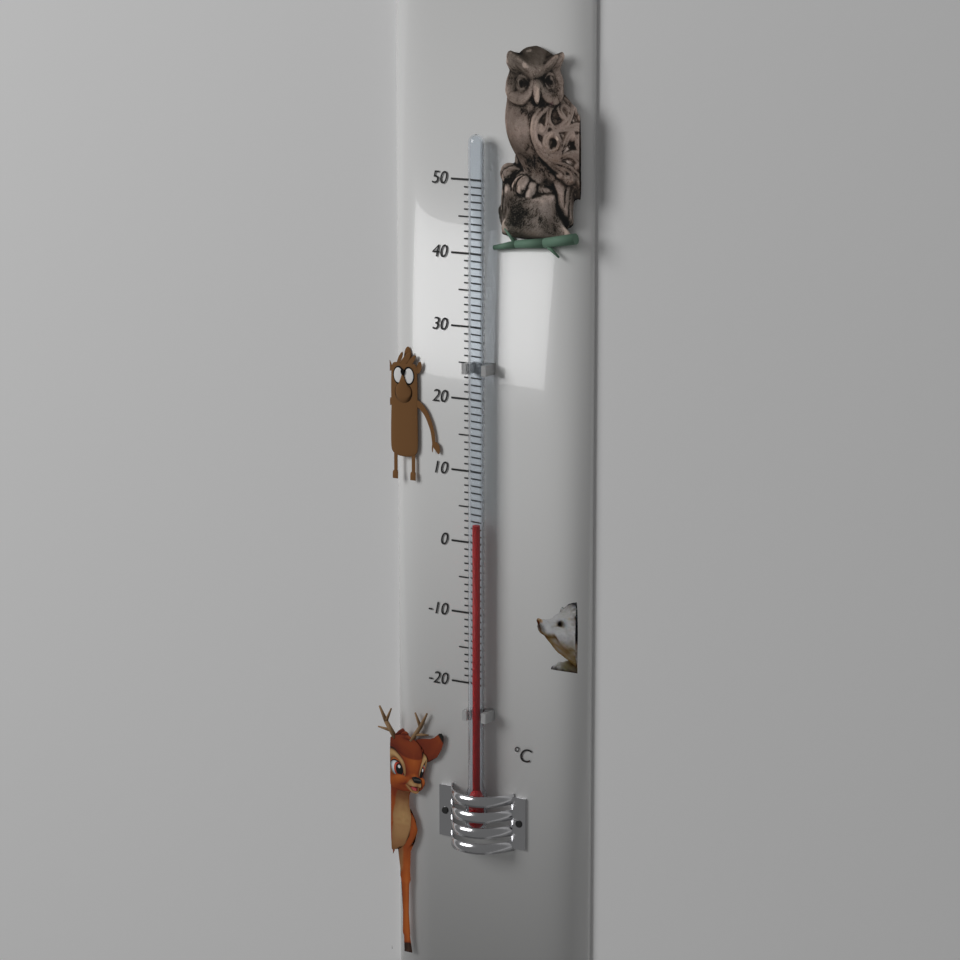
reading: 3 °C
